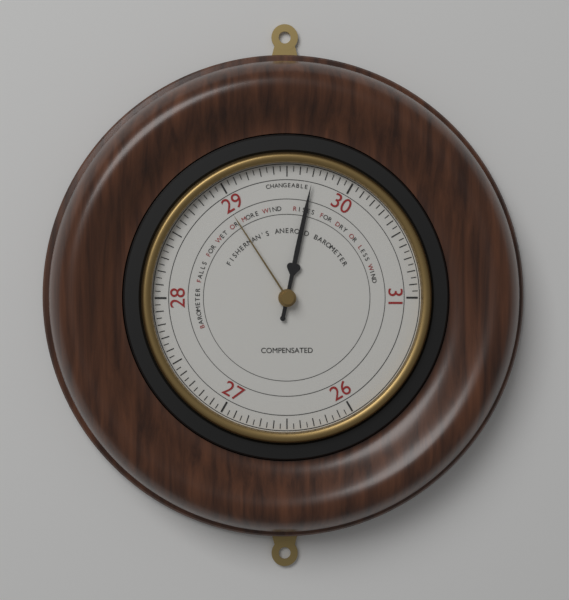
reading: 29.70 (no unit)
